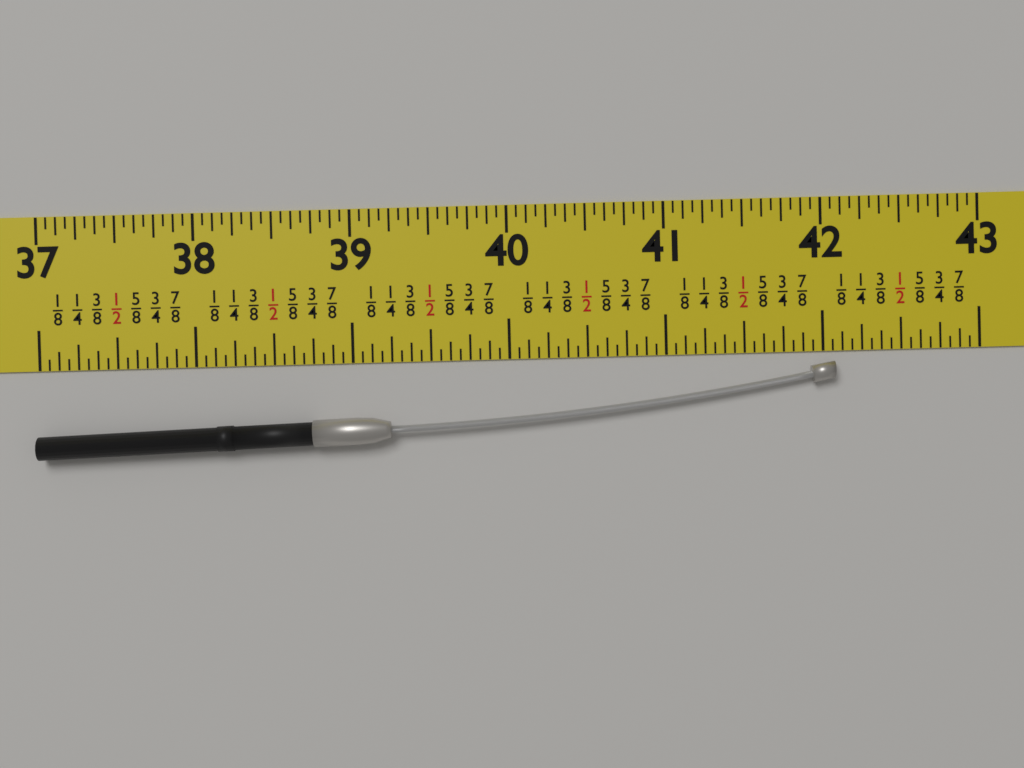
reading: 42.0625 in
